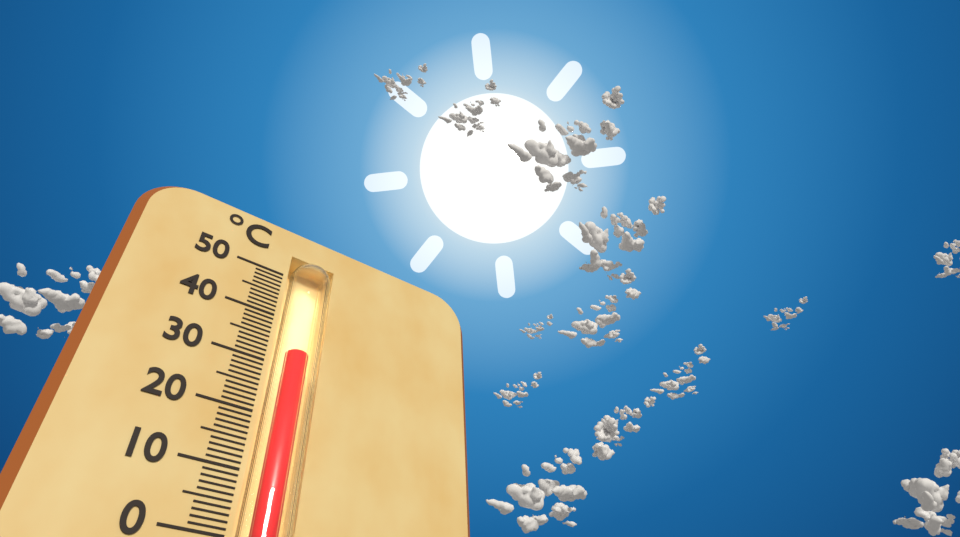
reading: 33 °C
